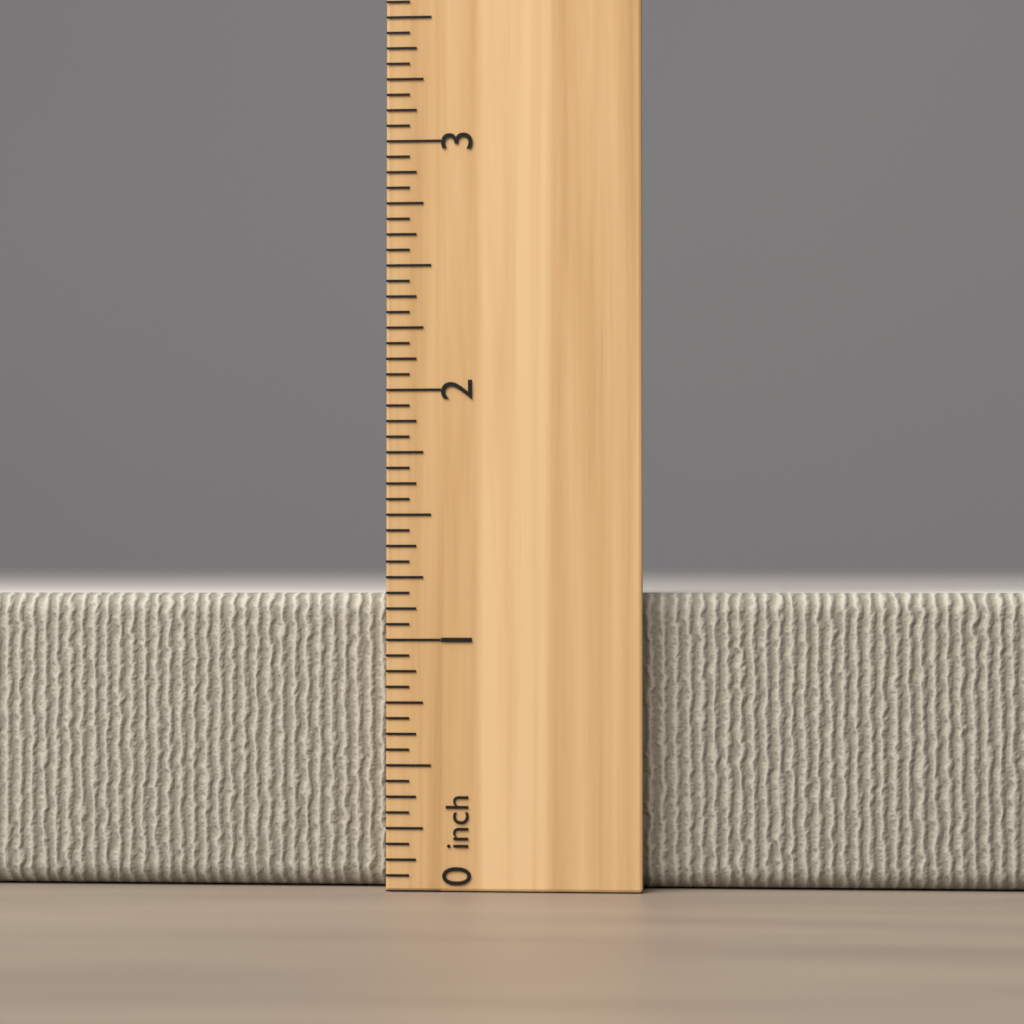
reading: 1.1875 inch
